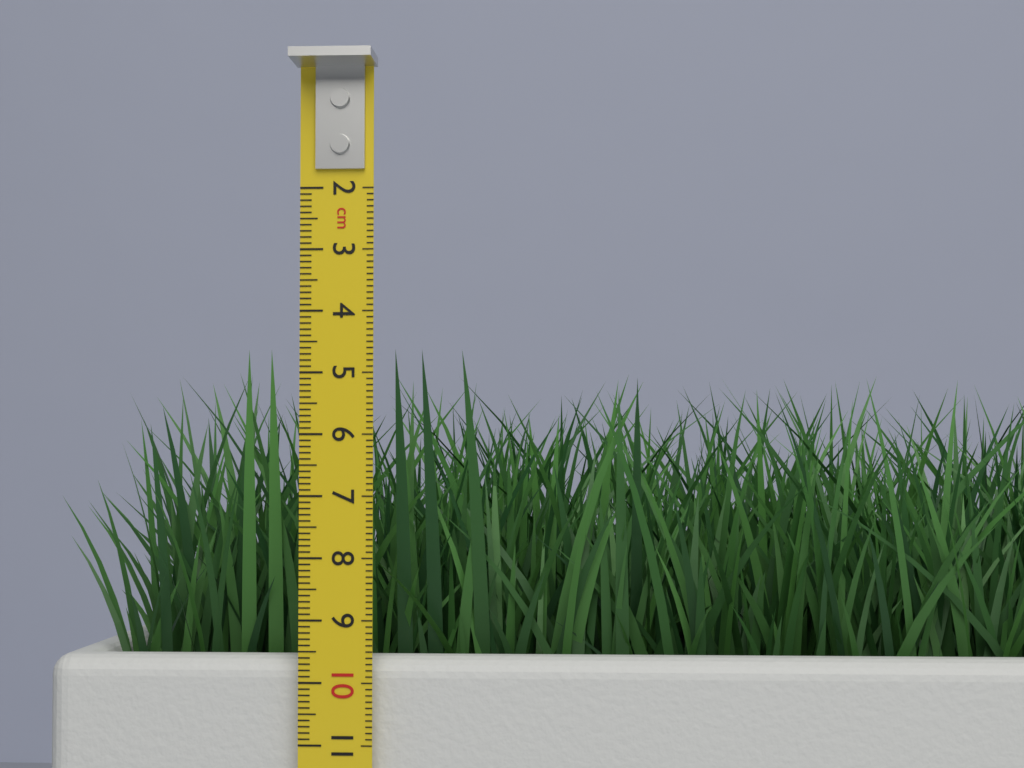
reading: 4.6 cm
